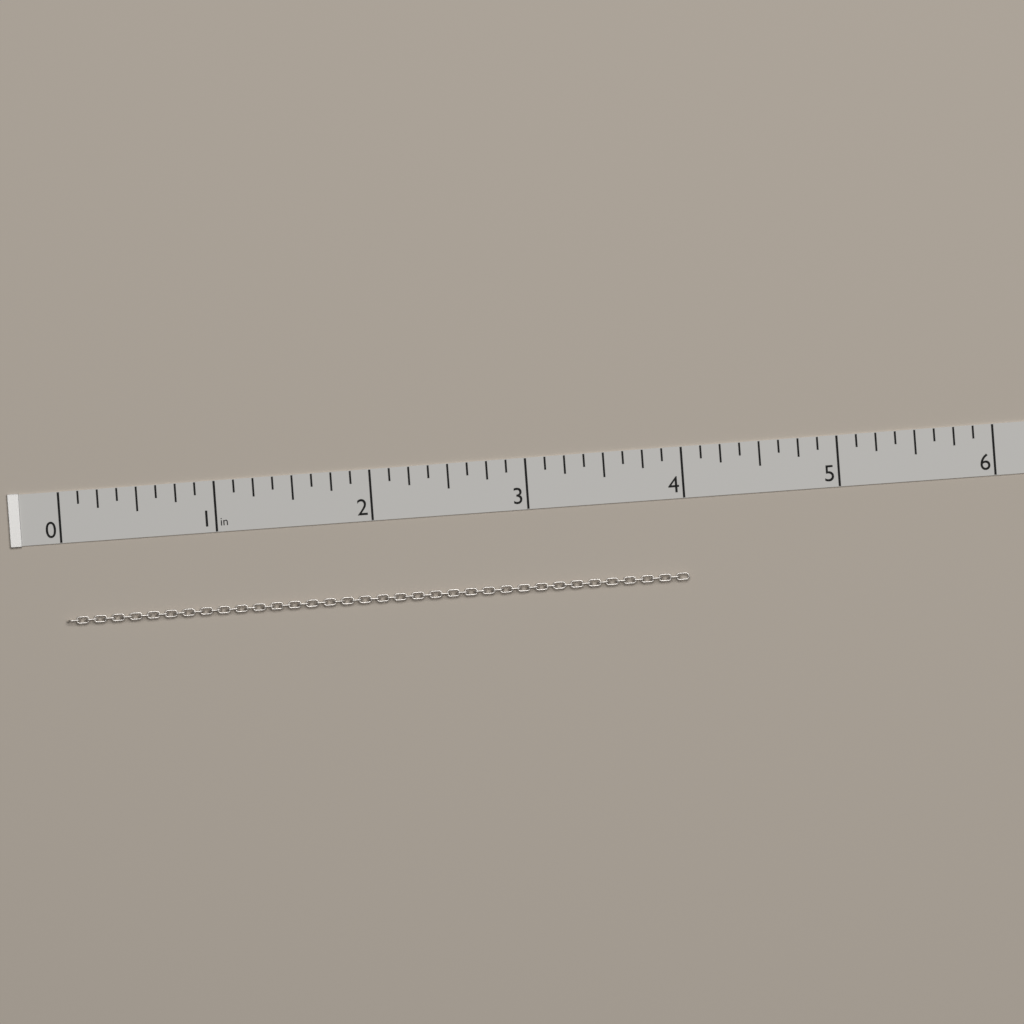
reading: 4.000 in
